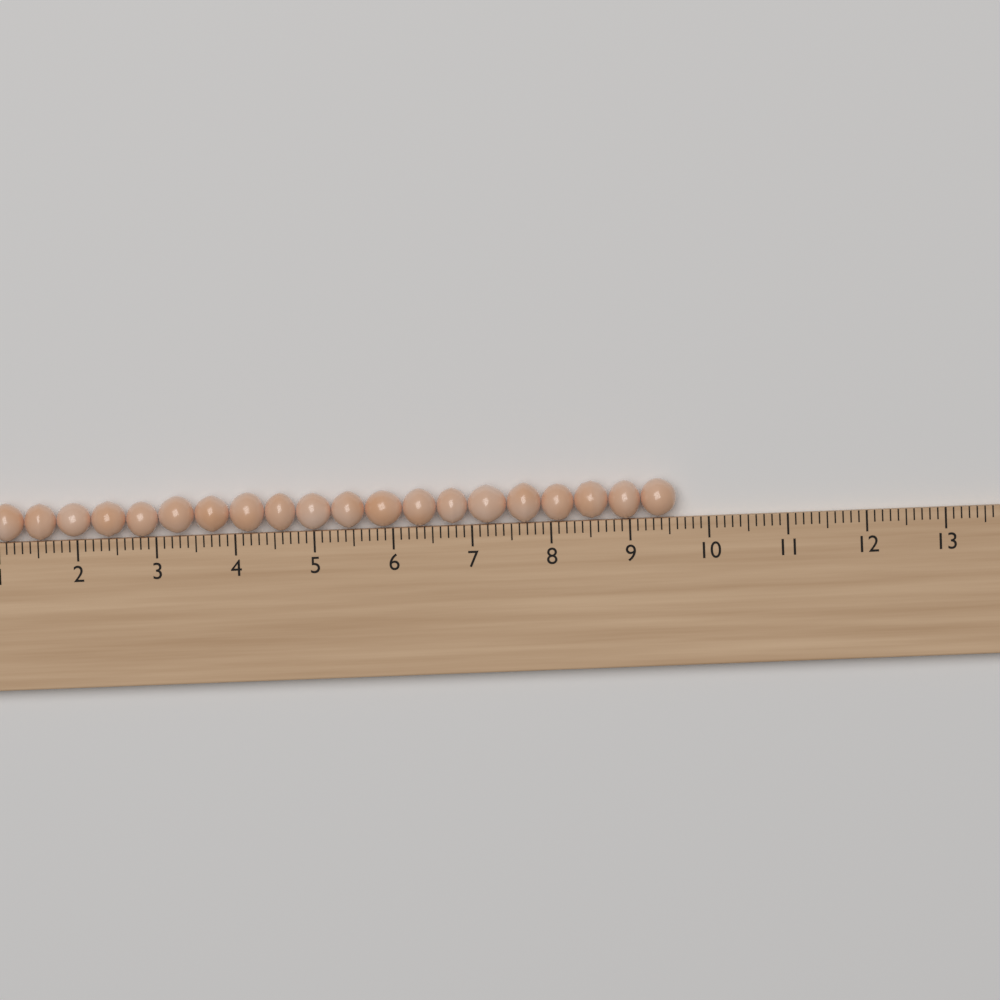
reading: 9.6 cm
